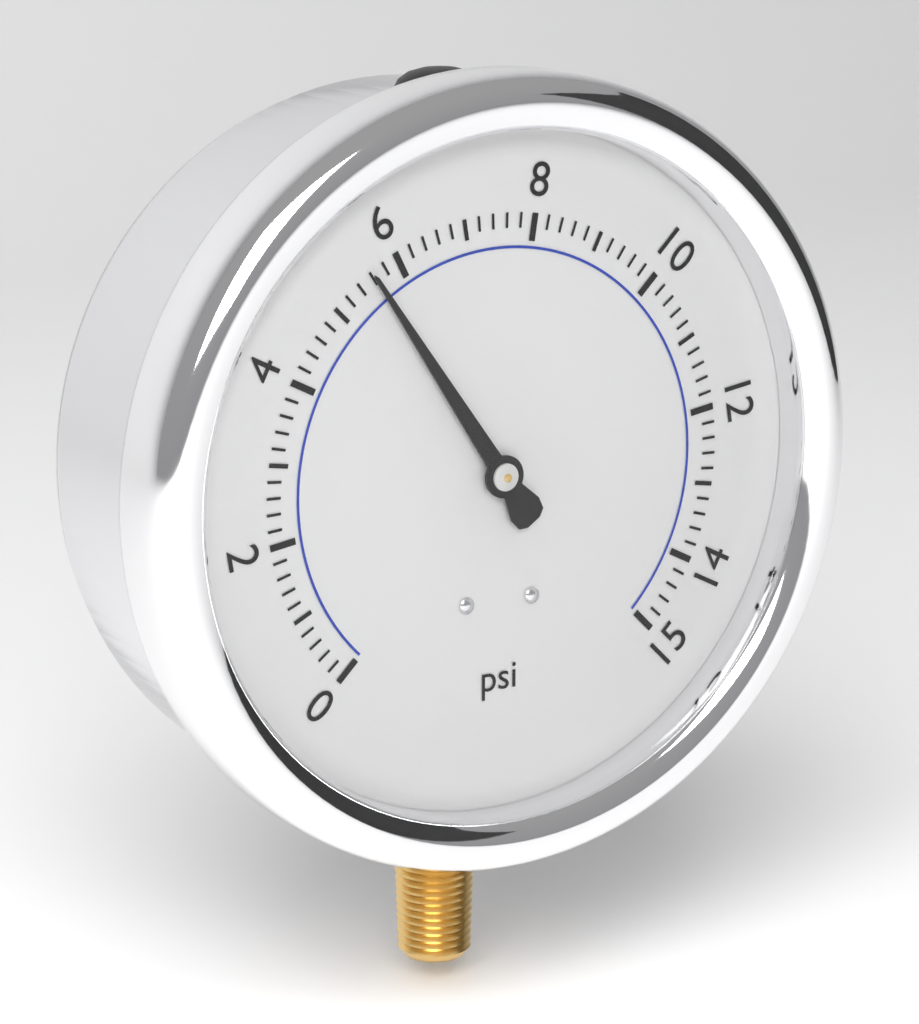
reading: 5.6 psi
